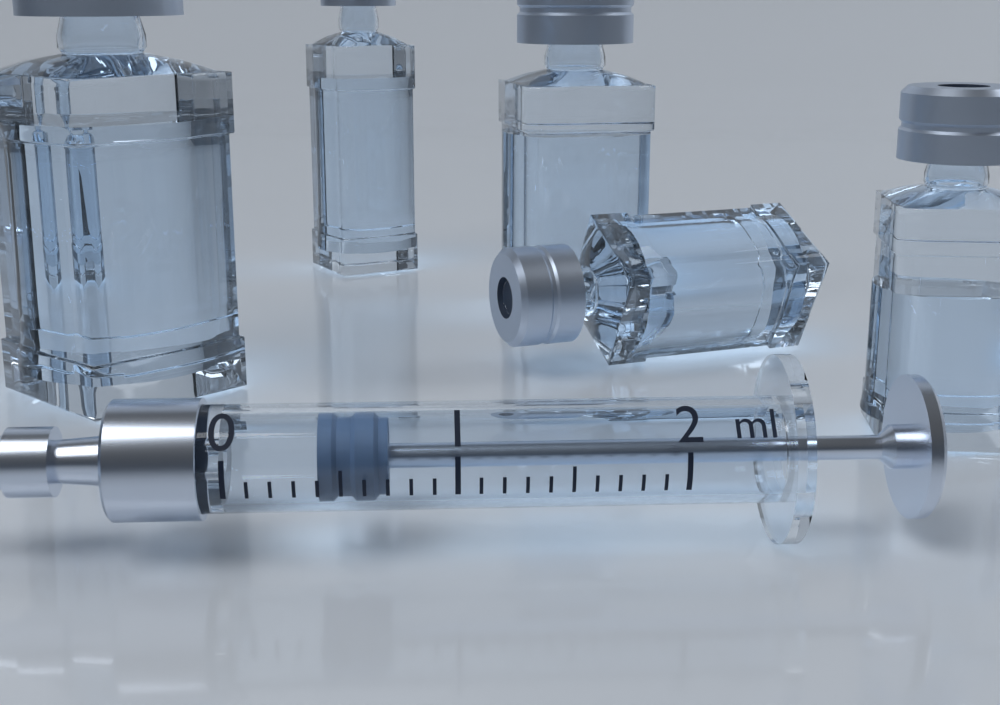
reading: 0.4 ml
